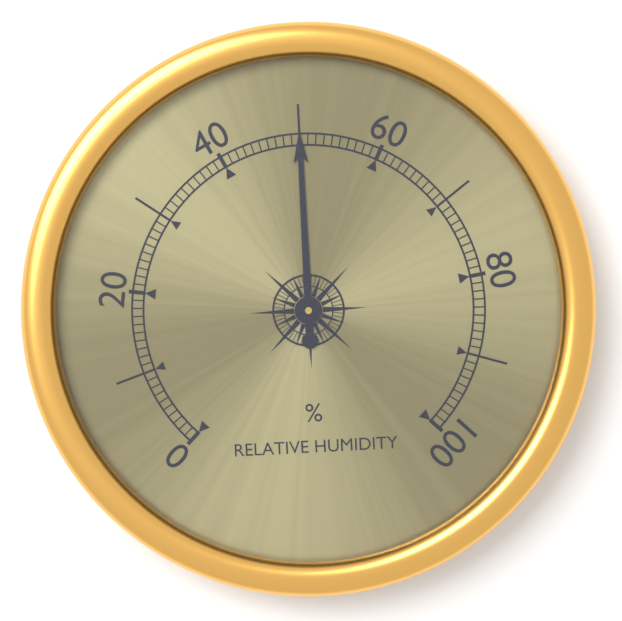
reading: 50 %
